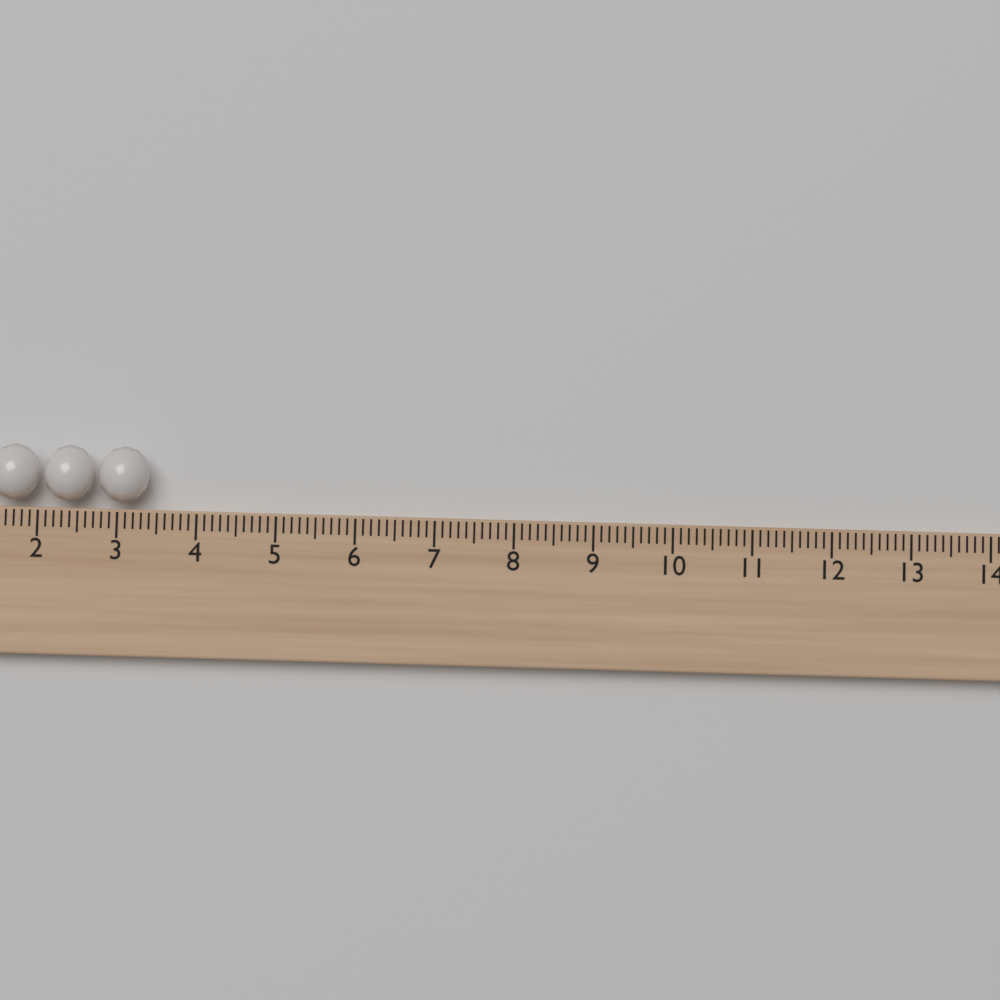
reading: 3.4 (no unit)
